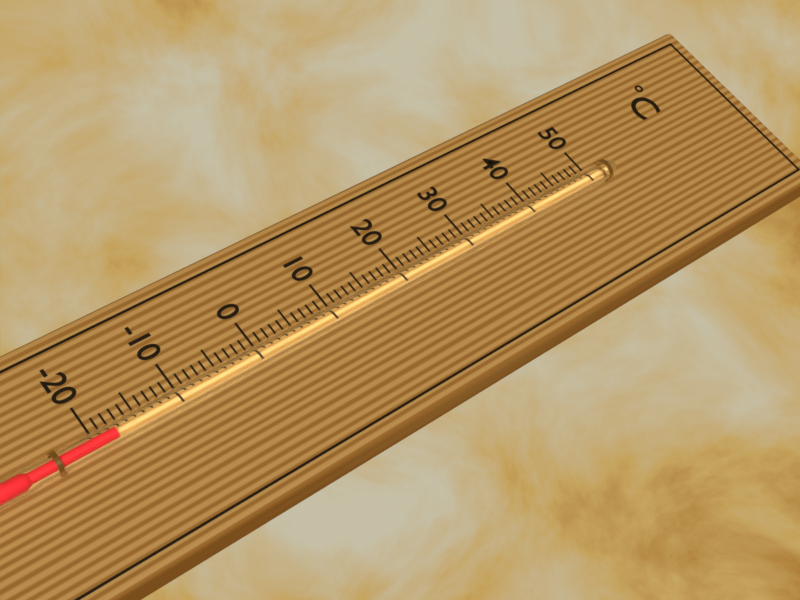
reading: -18 °C
